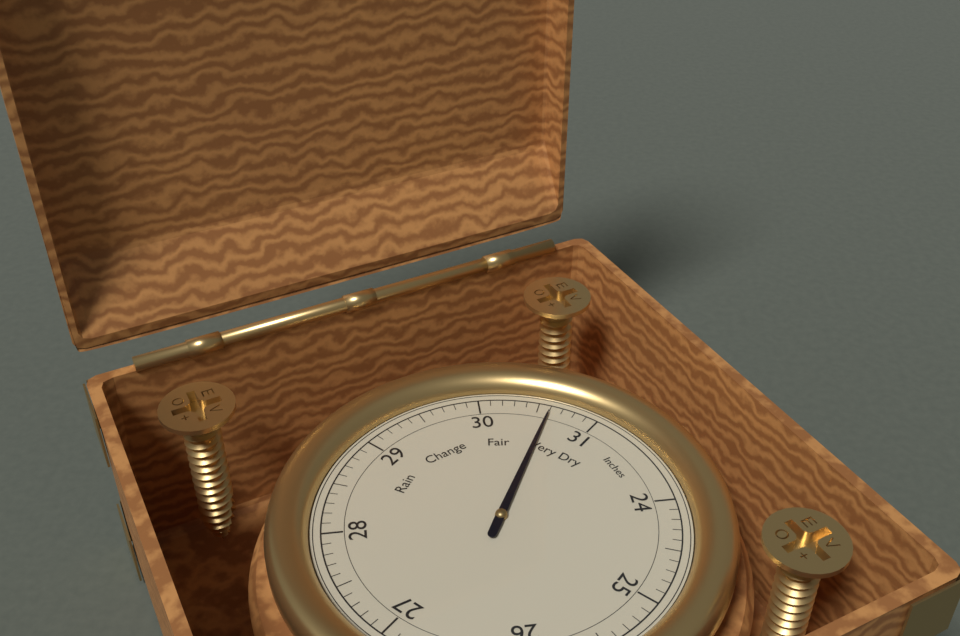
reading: 30.6 Inches
